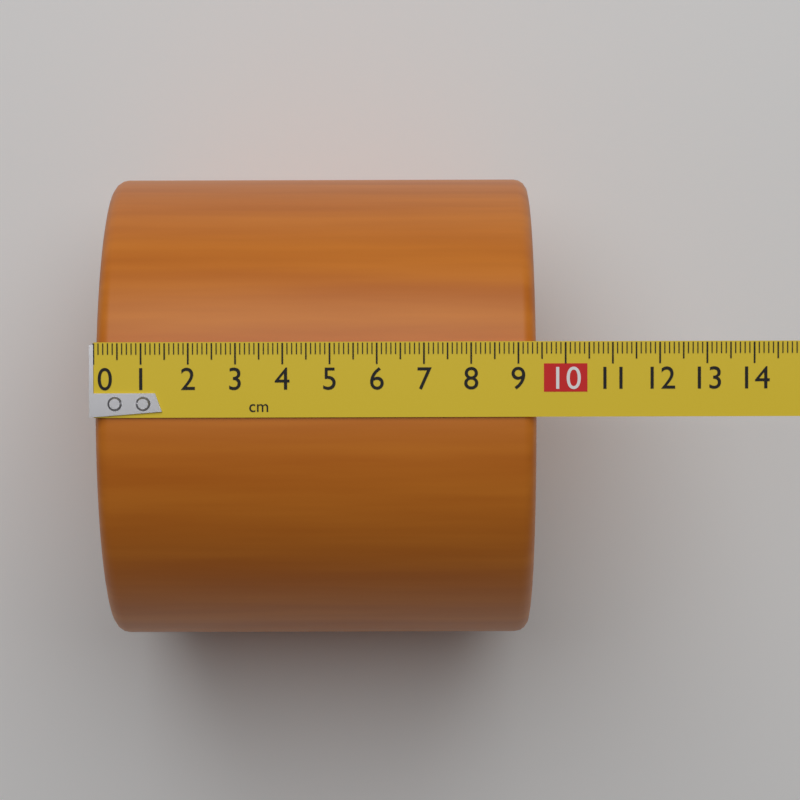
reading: 9.4 cm
